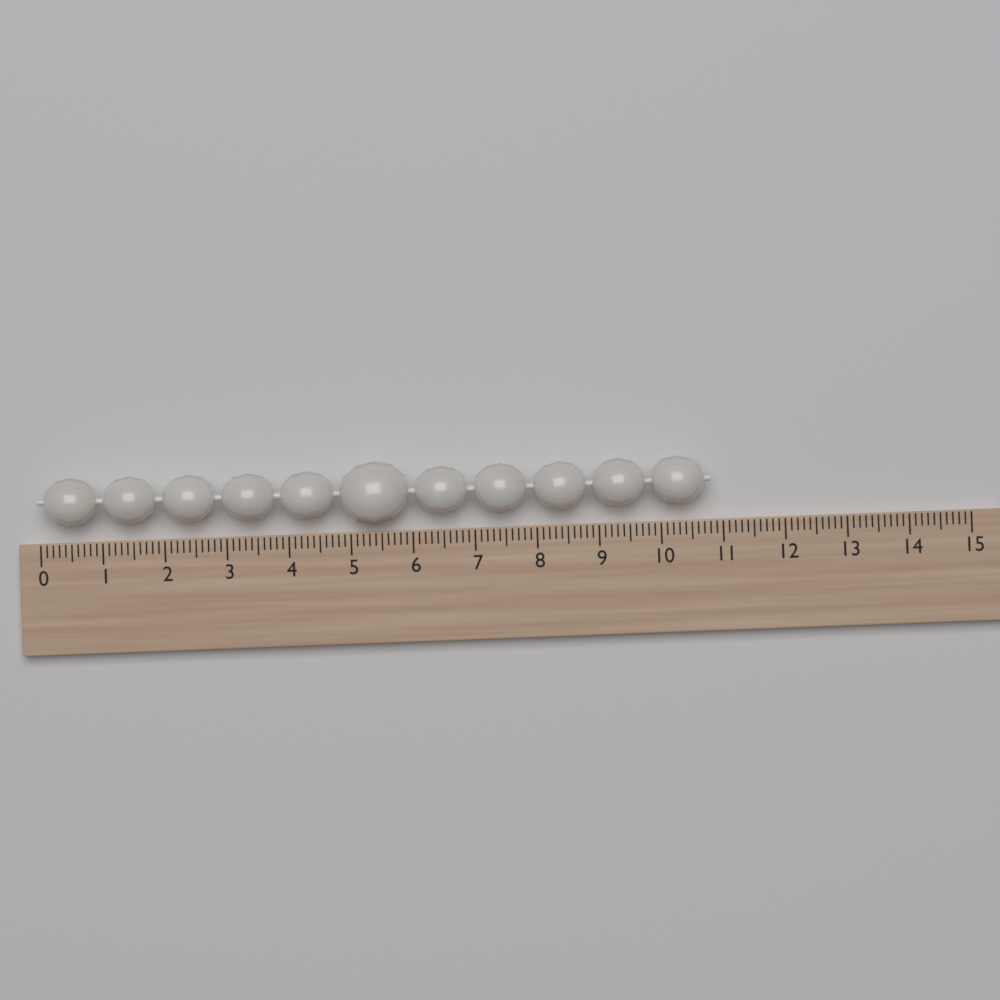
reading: 10.8 (no unit)
